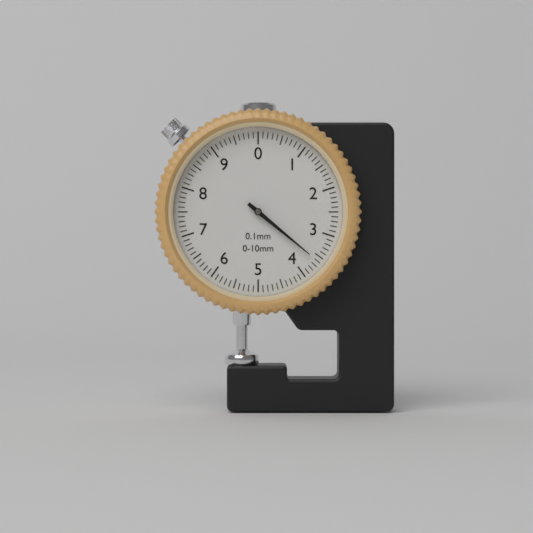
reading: 3.6 mm
